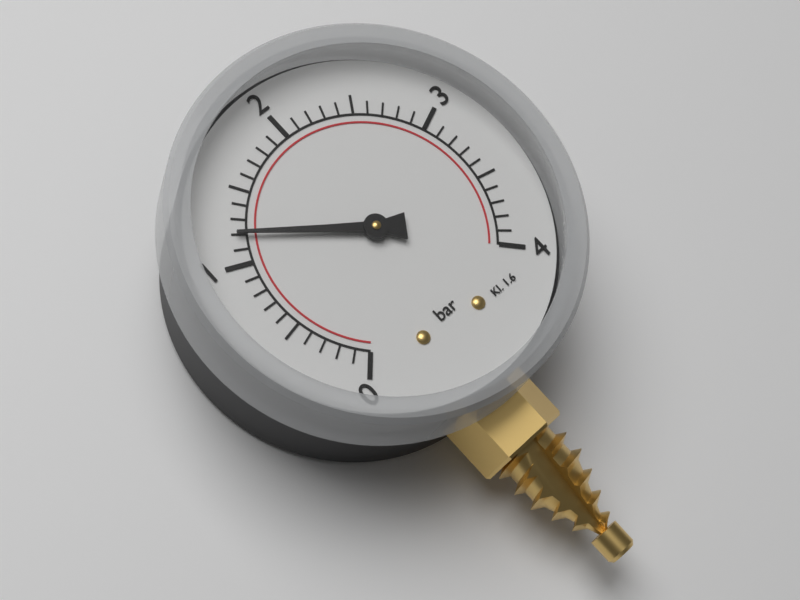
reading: 1.2 bar
